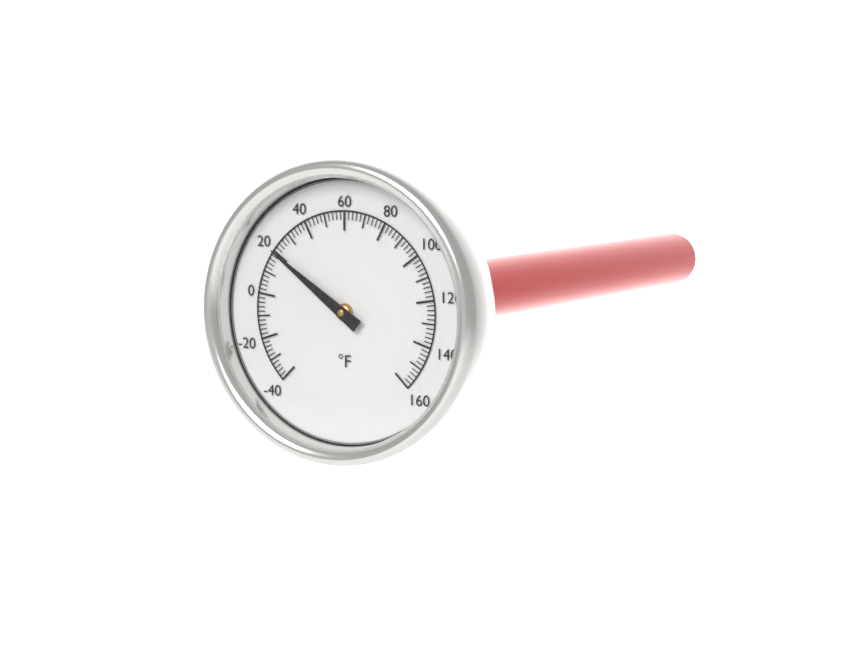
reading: 20 °F
